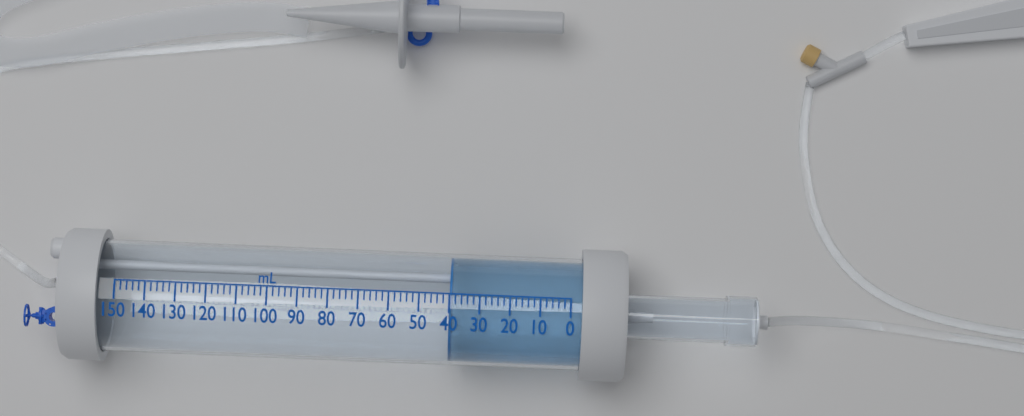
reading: 40 mL
